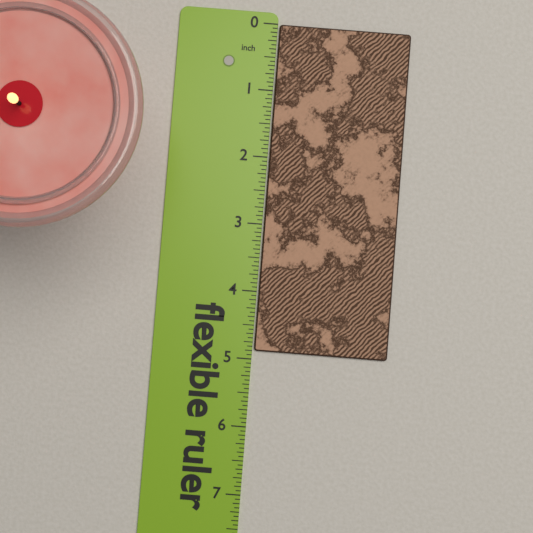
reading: 4.8750 in
